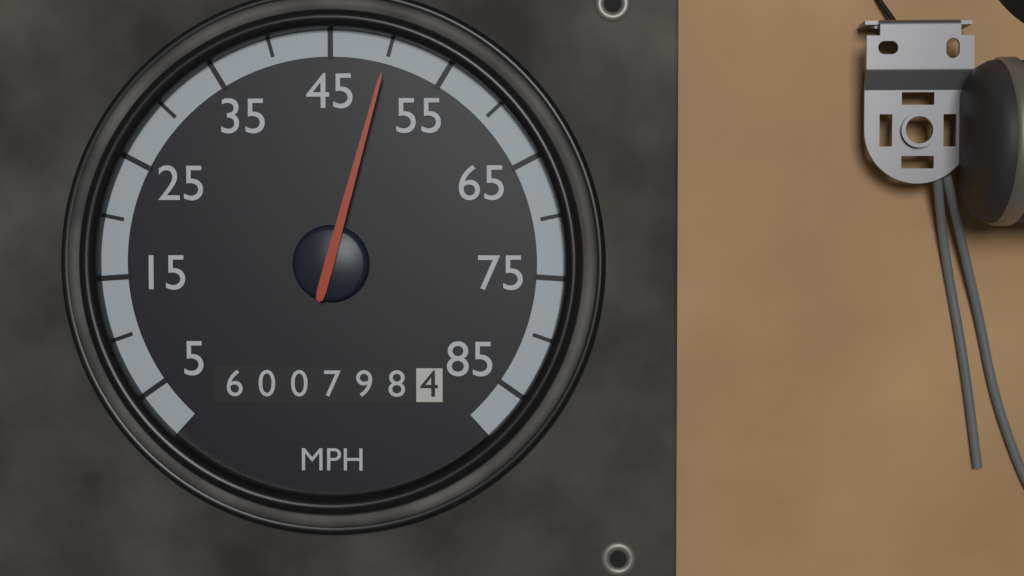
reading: 50 MPH
